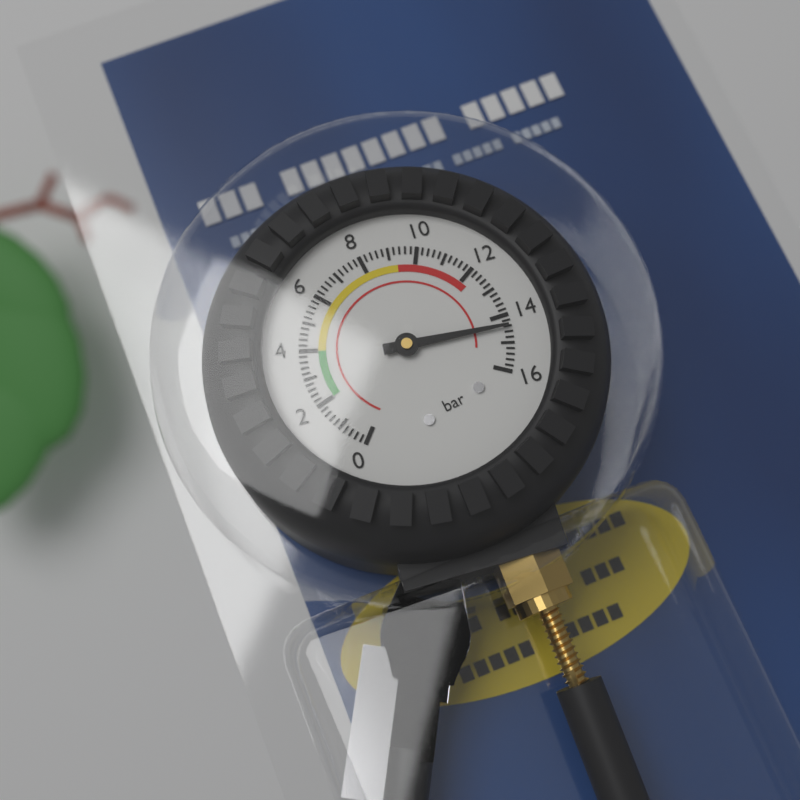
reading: 14.4 bar
